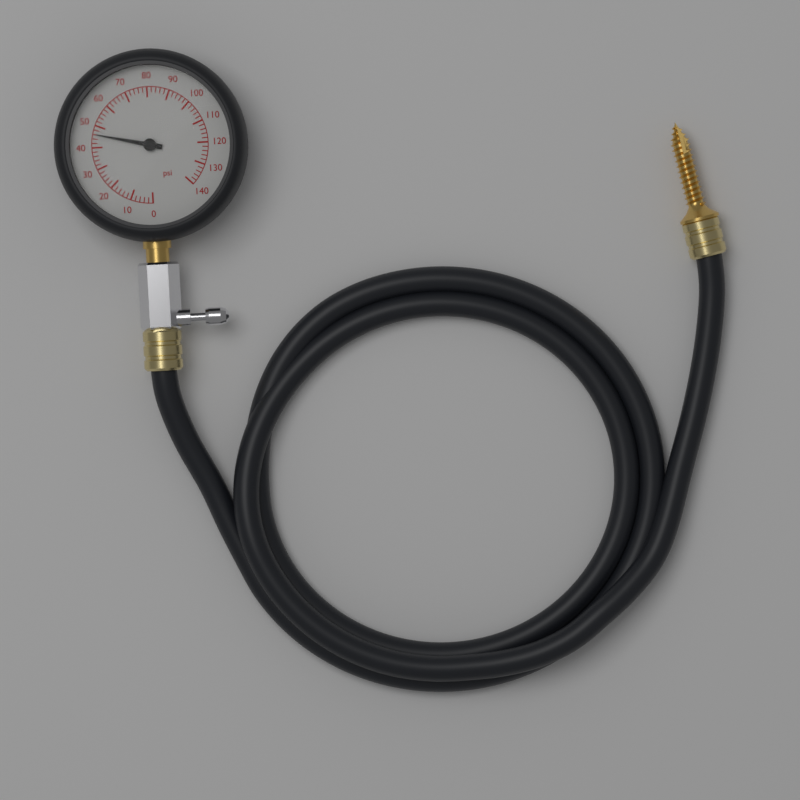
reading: 46 psi
